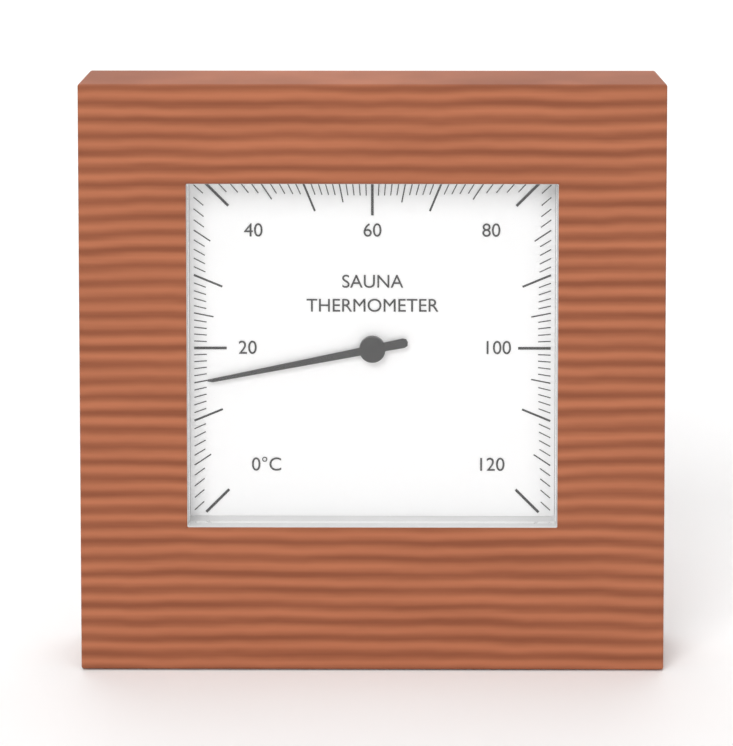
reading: 15 °C
